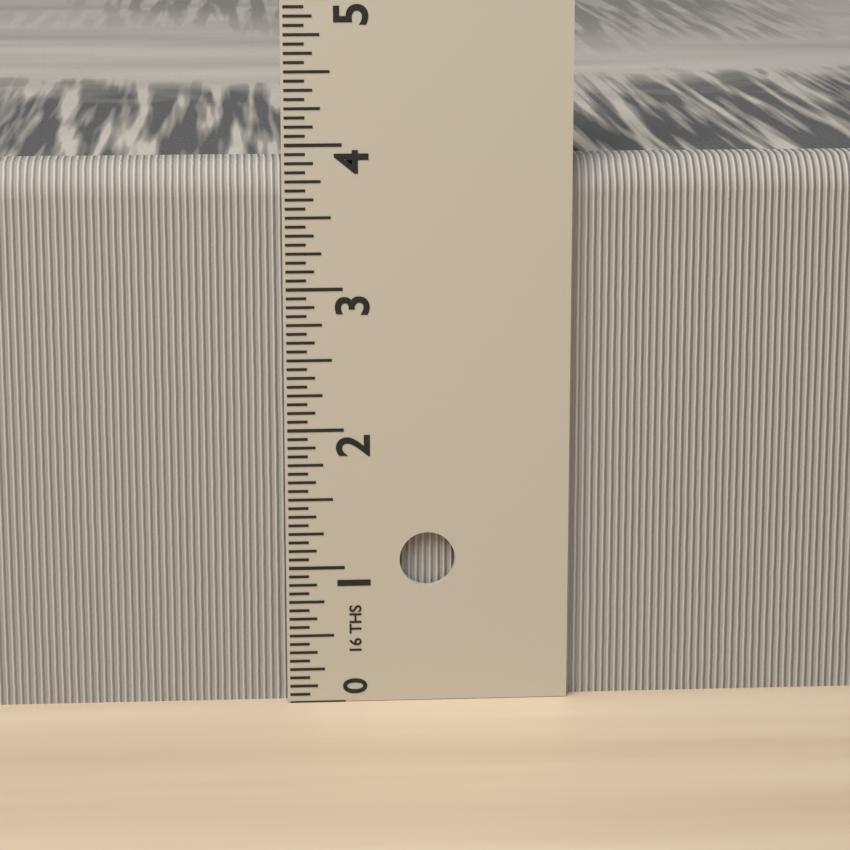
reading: 3.8750 in
